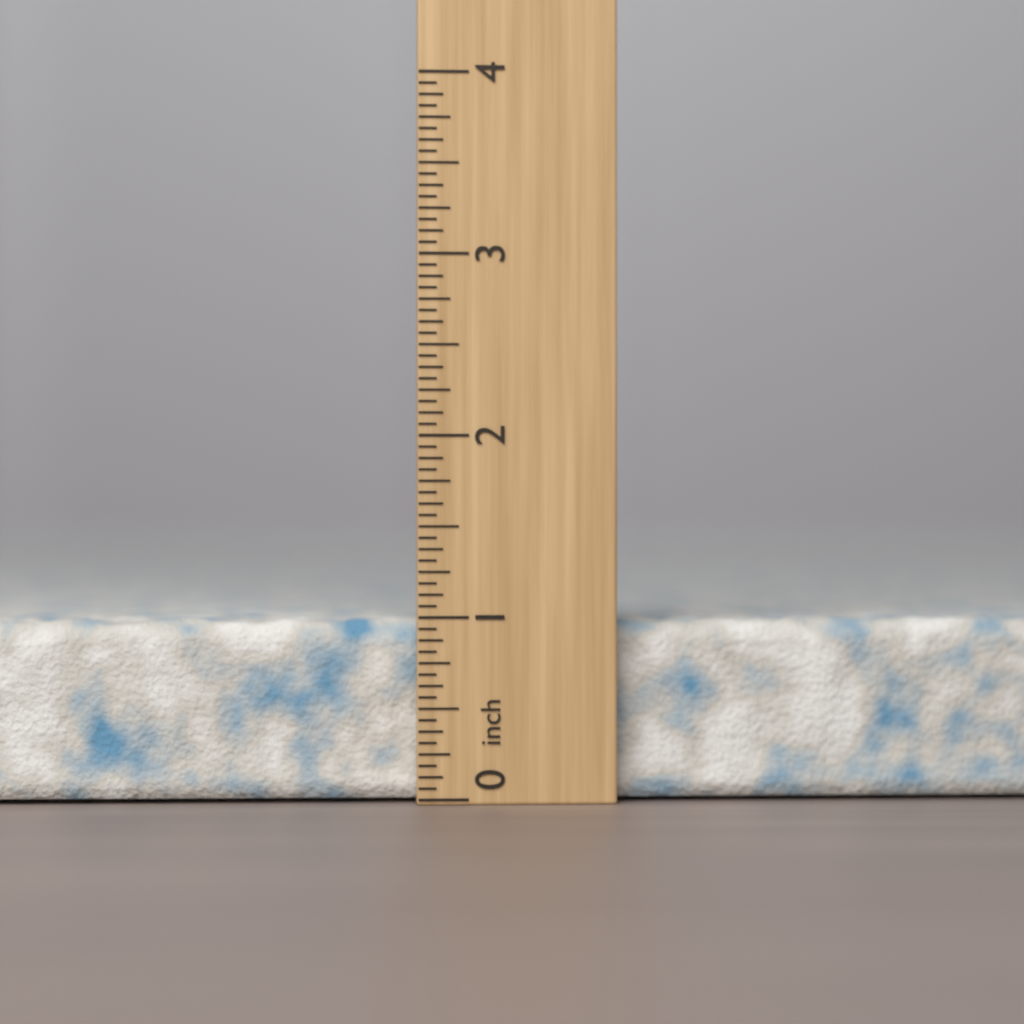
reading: 1.0000 inch
